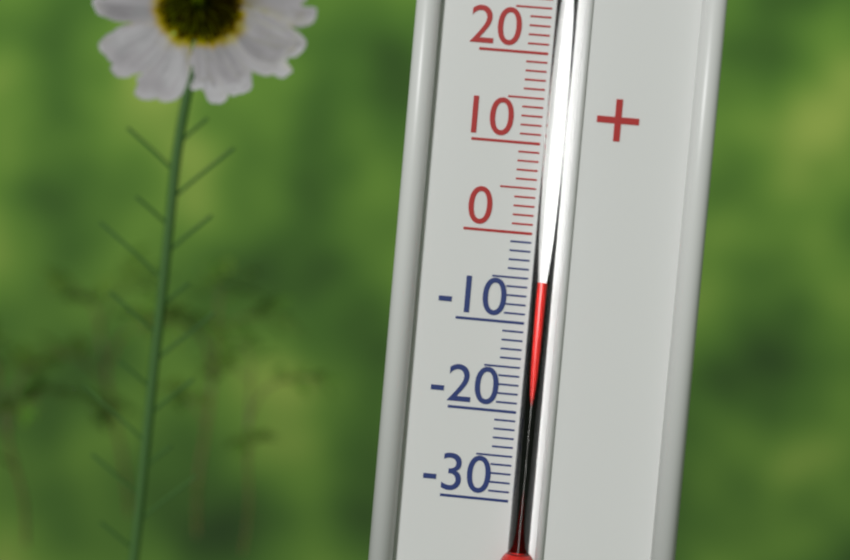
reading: -5 °C
